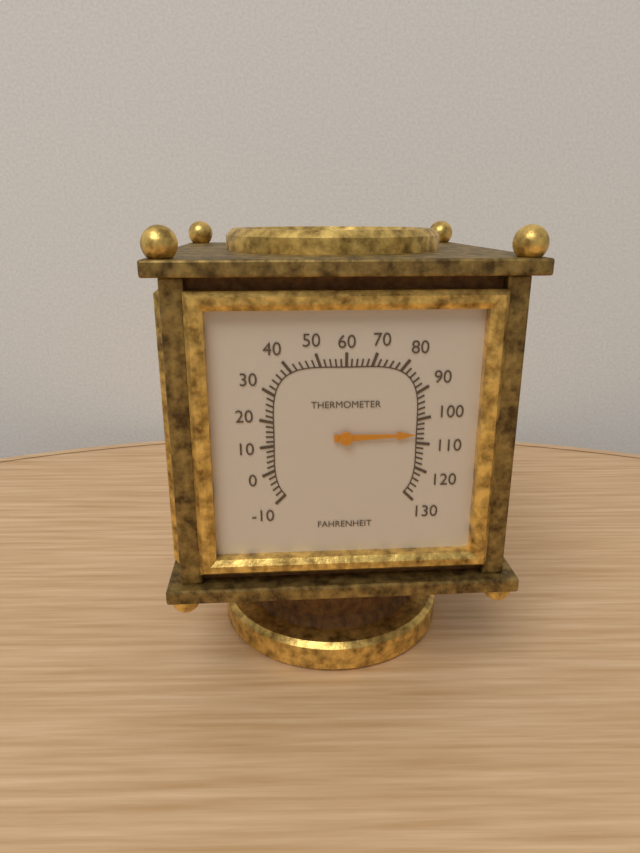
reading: 106 °F
